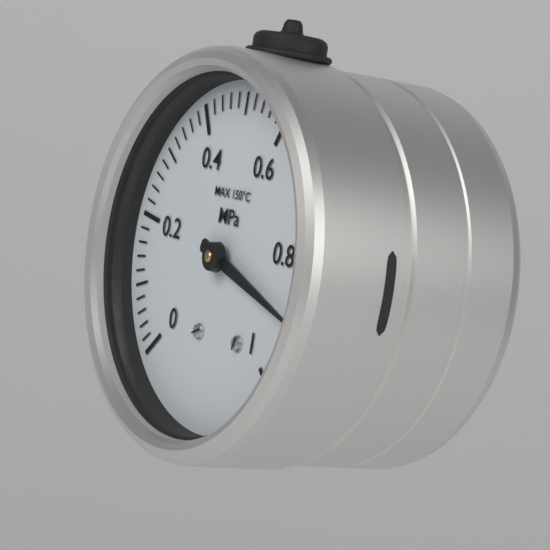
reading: 0.90 MPa
